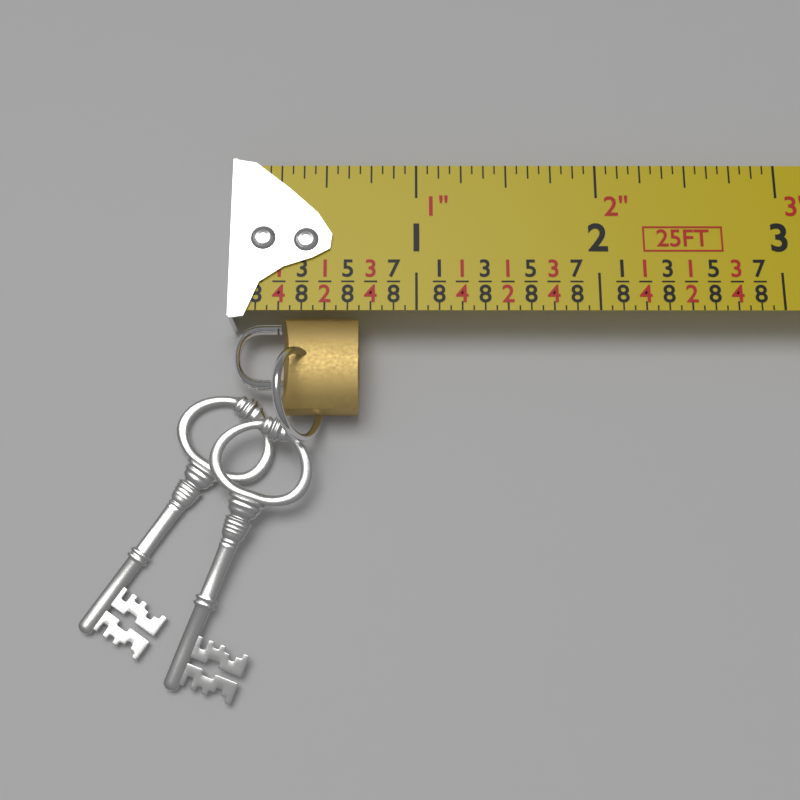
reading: 0.6875 in
